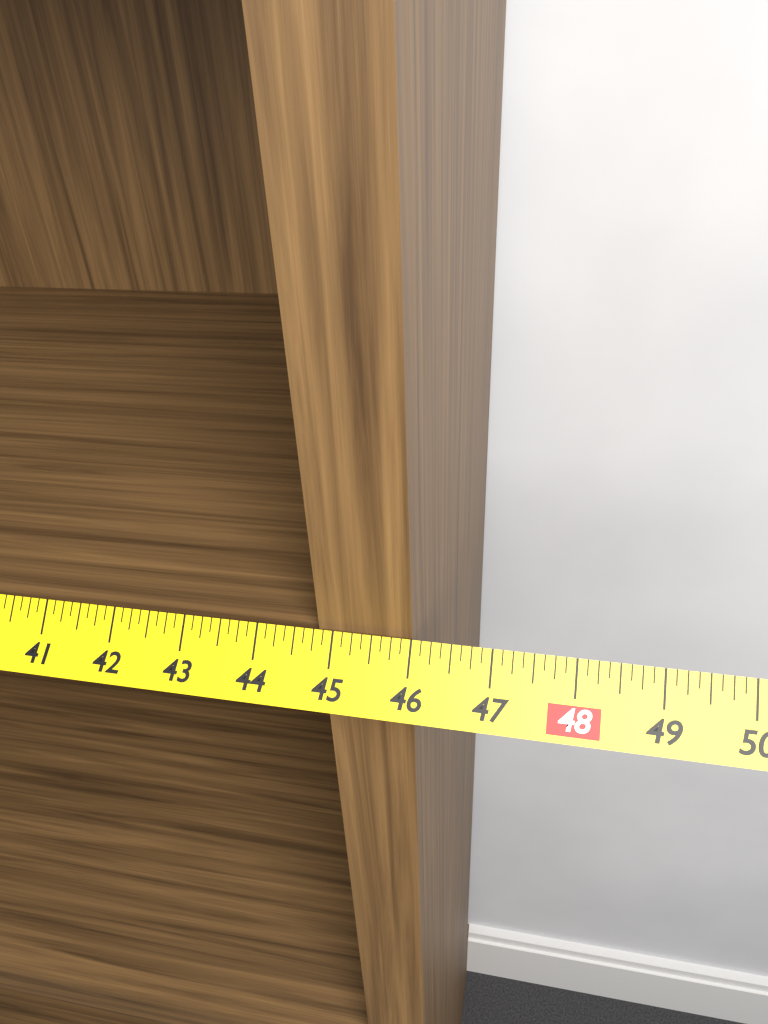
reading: 46.000 in
